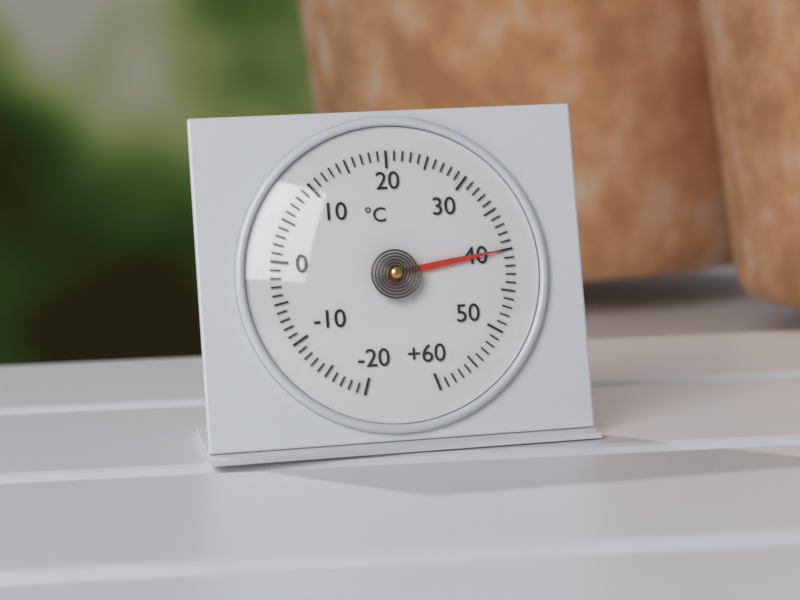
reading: 40 °C
